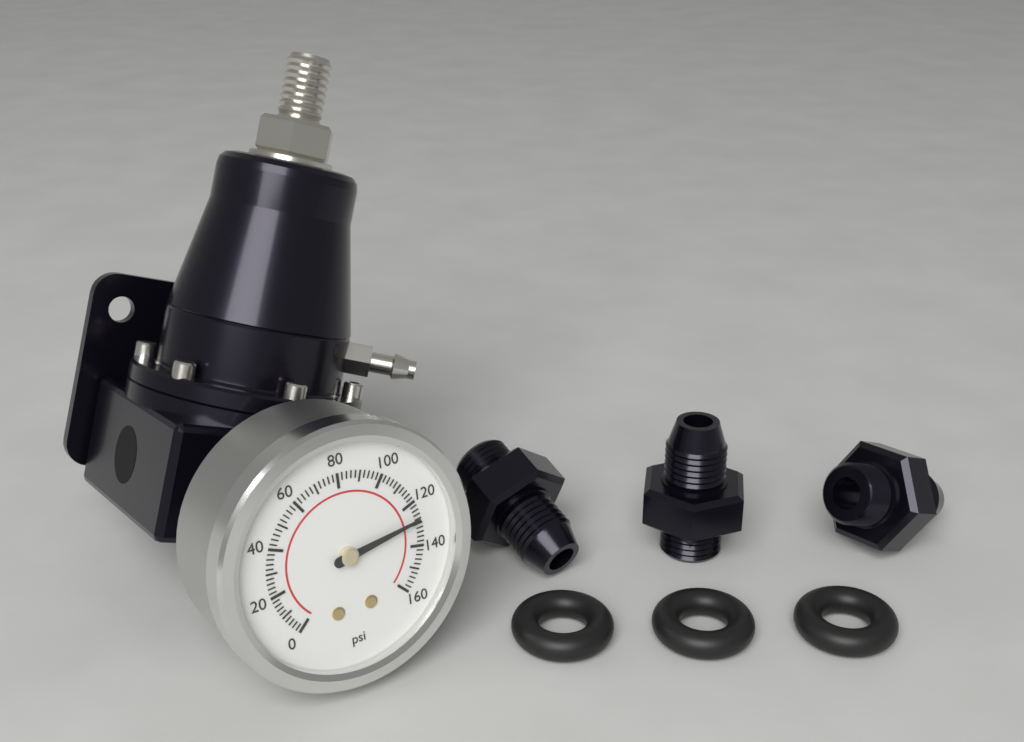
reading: 128 psi
